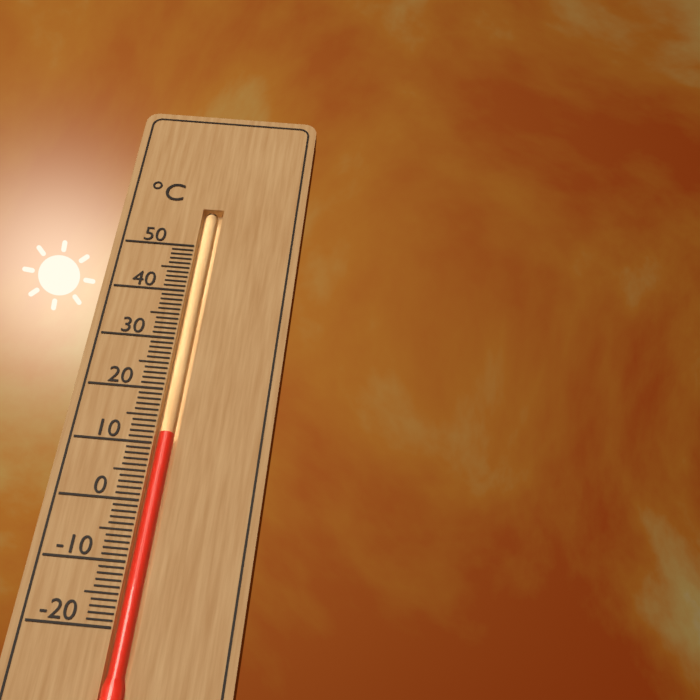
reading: 12 °C
